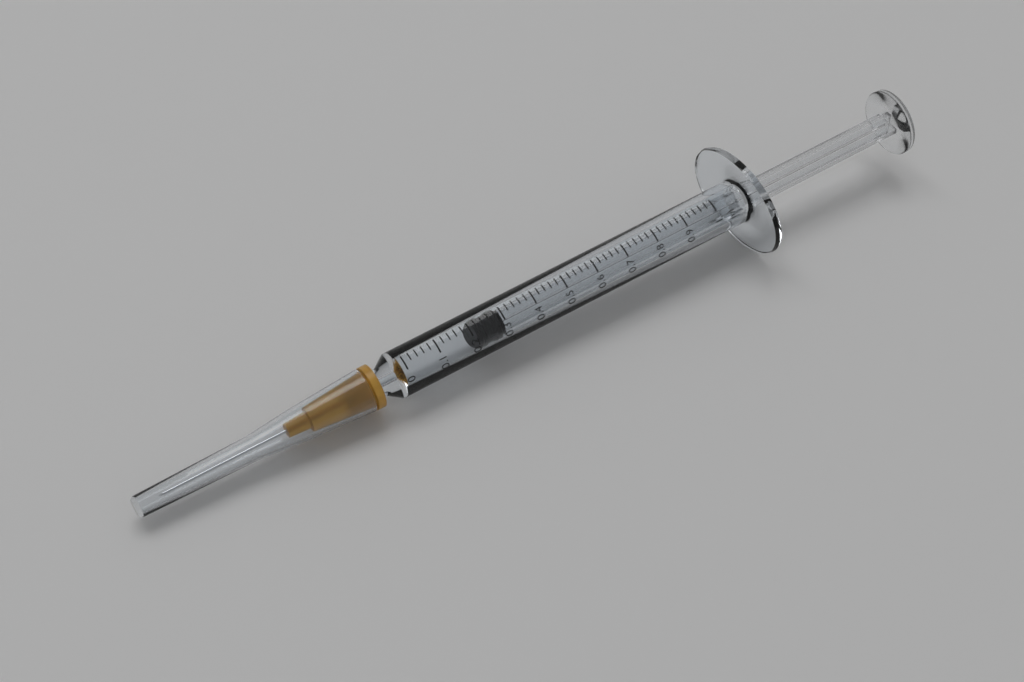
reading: 0.22 ml
